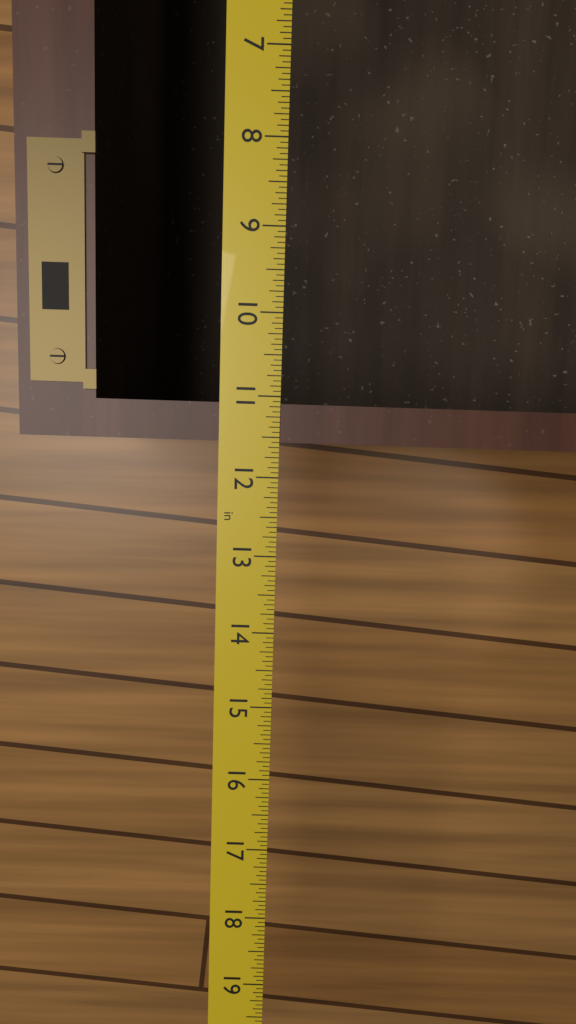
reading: 11.5625 in
